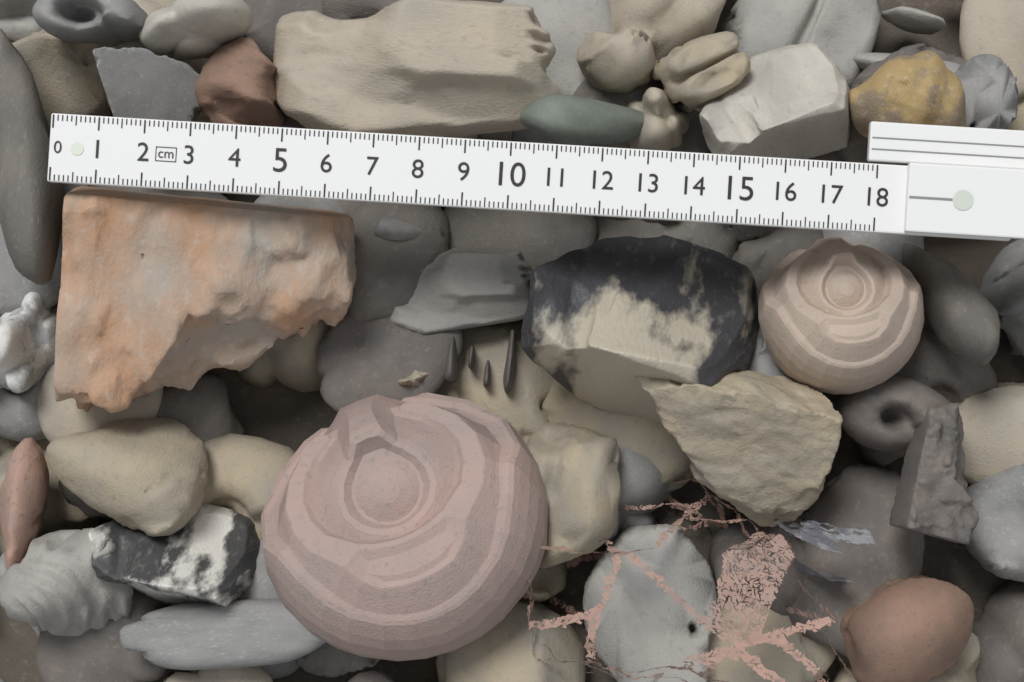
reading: 6.6 cm
